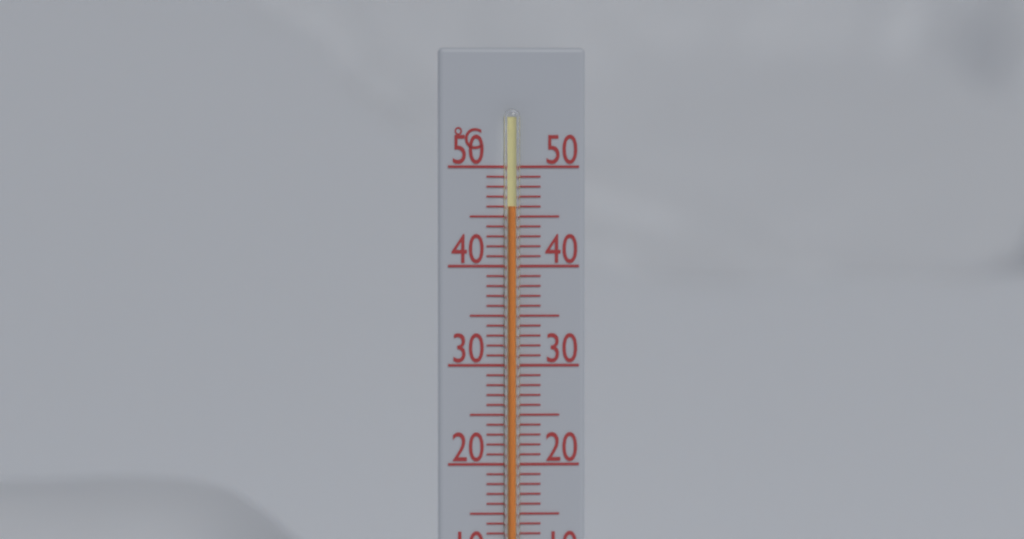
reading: 46 °C
